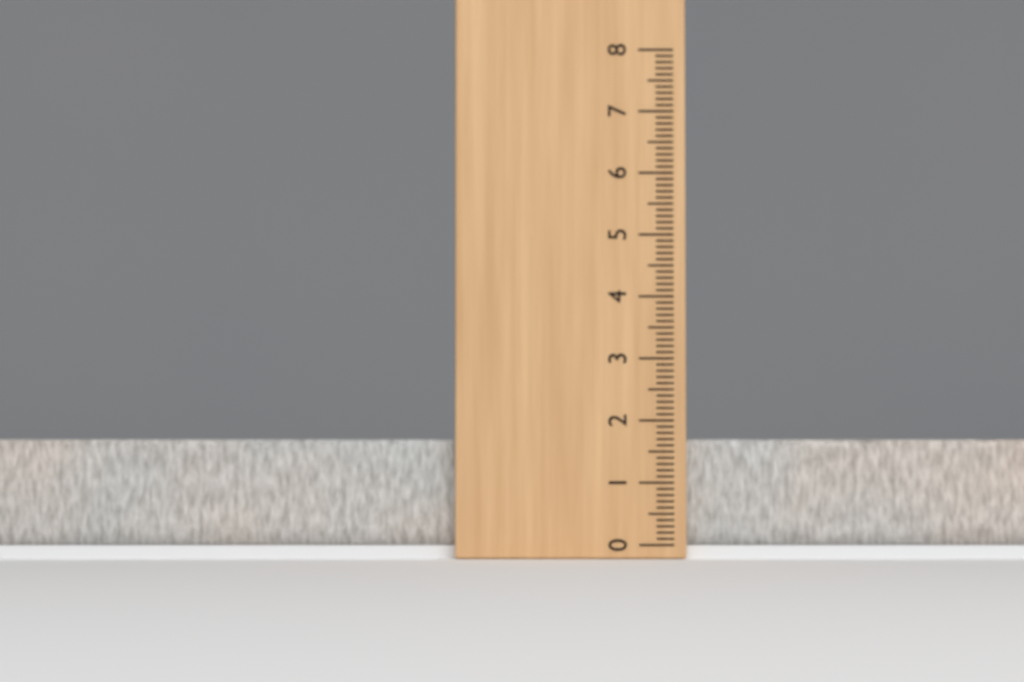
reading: 1.7 (no unit)
